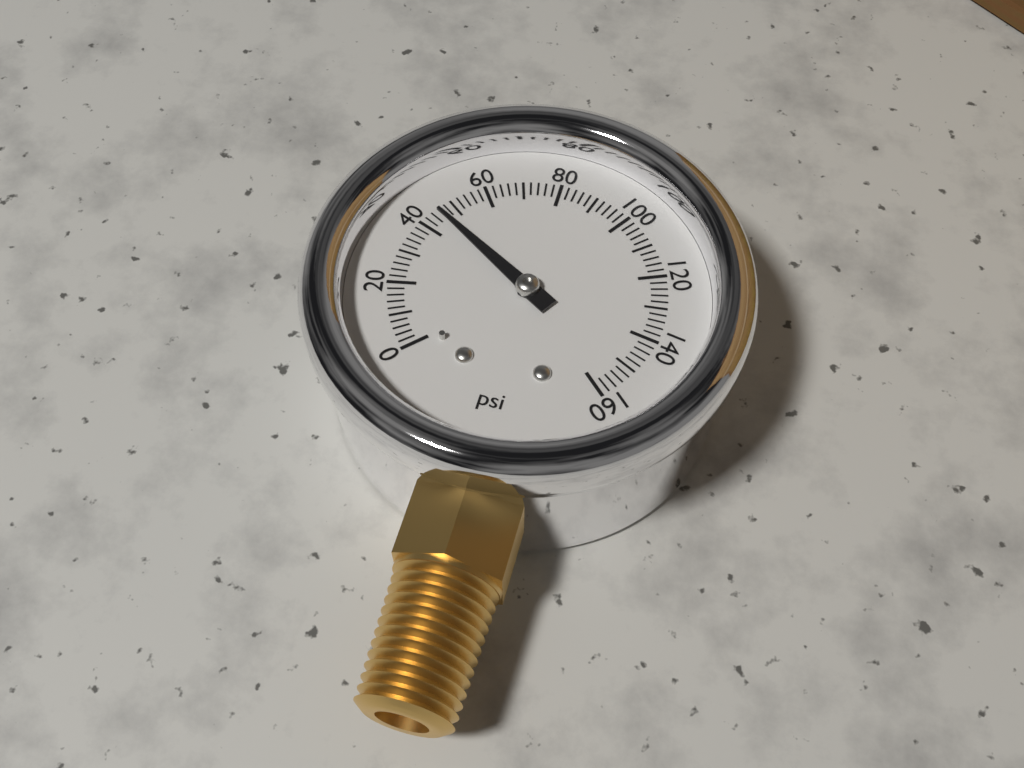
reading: 46 psi
